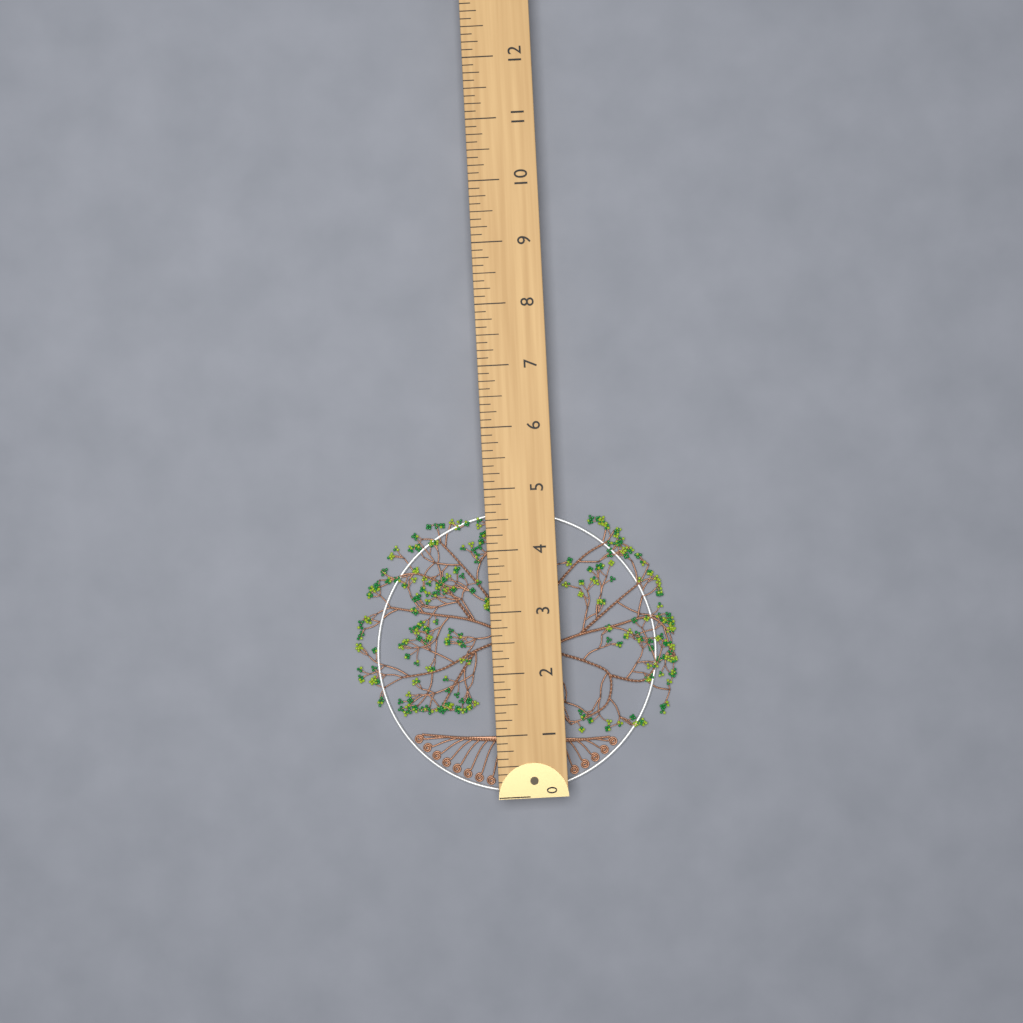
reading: 4.625 (no unit)
